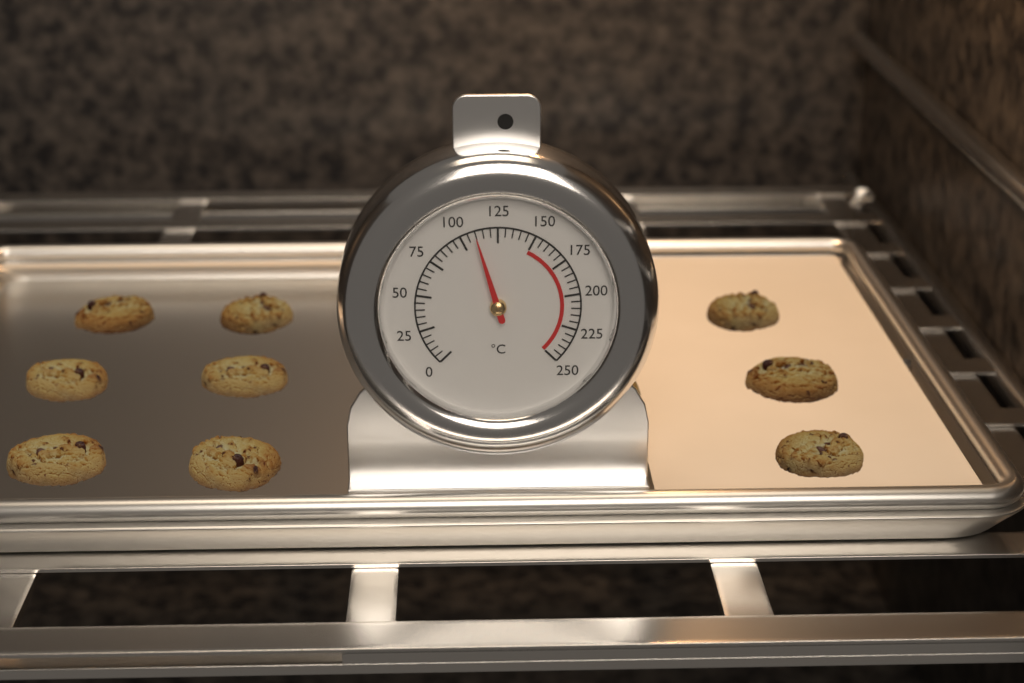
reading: 110 °C
